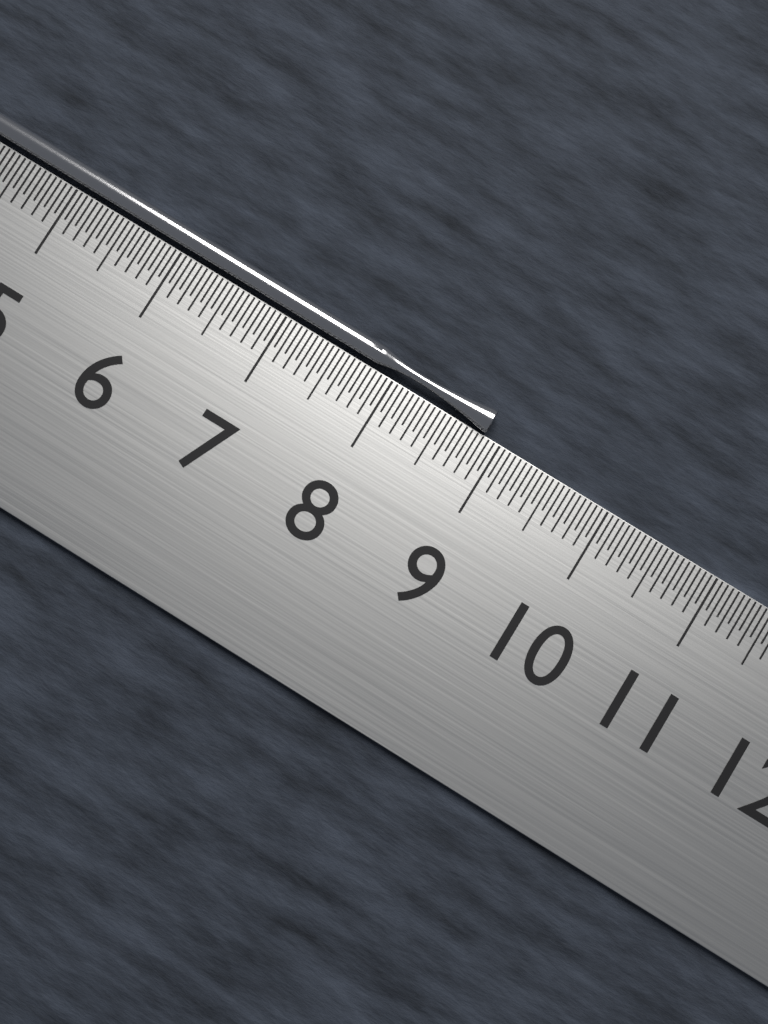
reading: 8.85 cm
